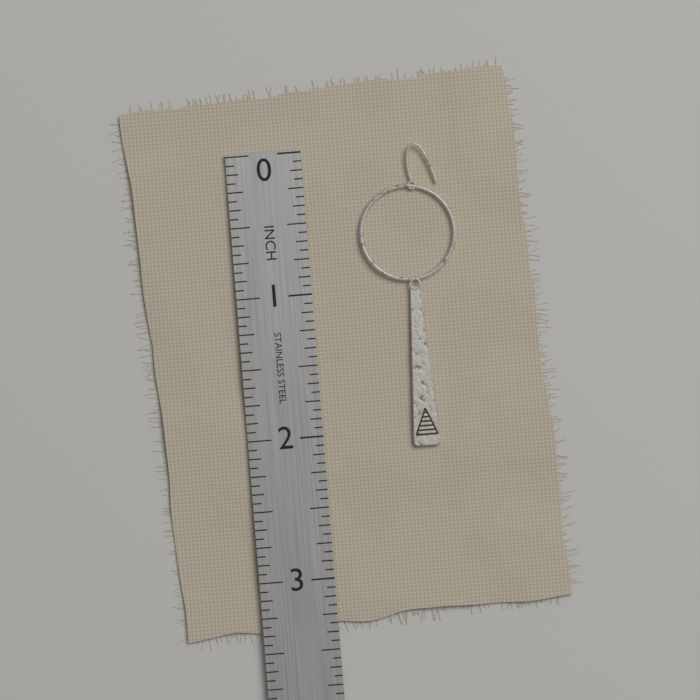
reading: 2.1250 in
